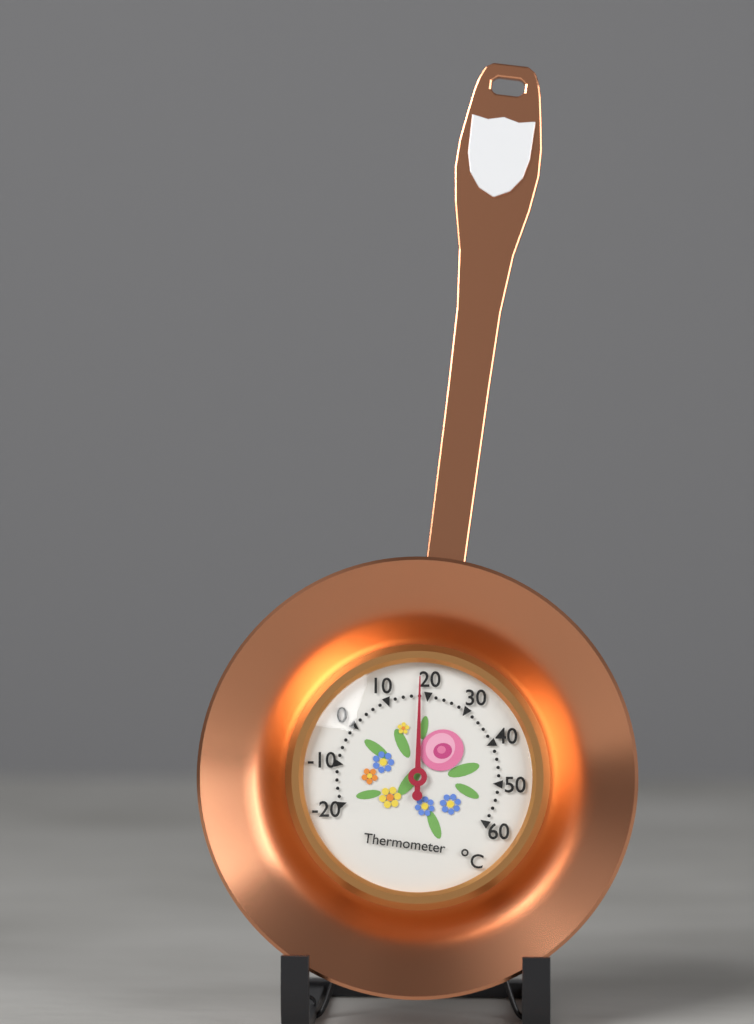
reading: 18 °C
